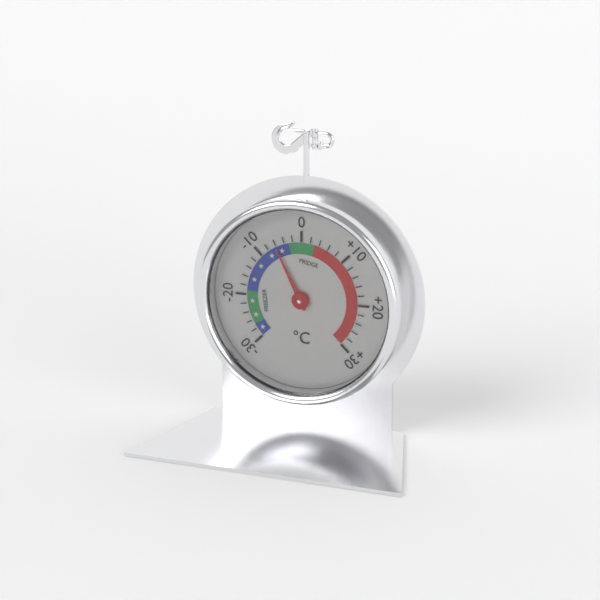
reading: -6 °C
